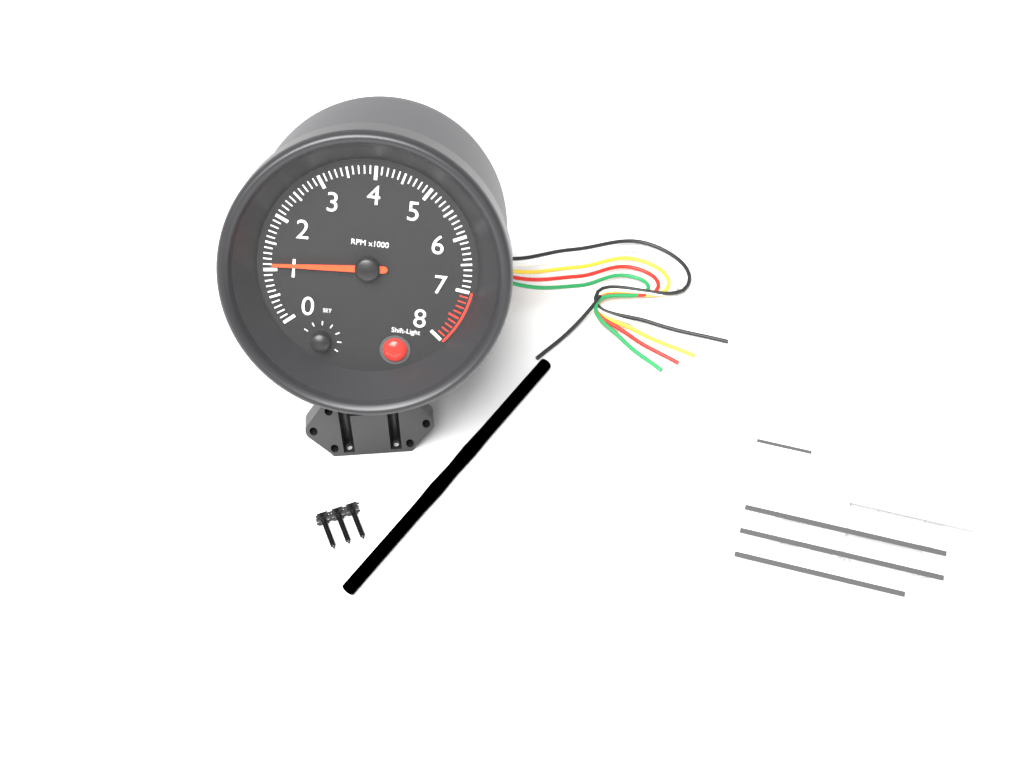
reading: 1100 RPM
